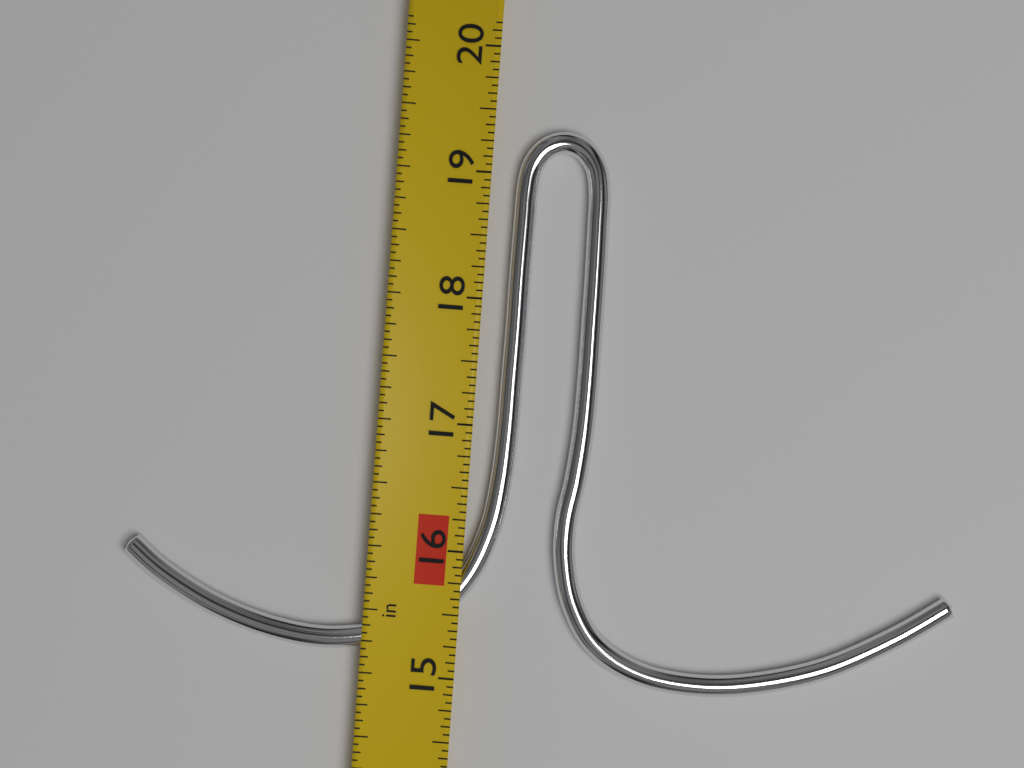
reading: 19.3750 in
